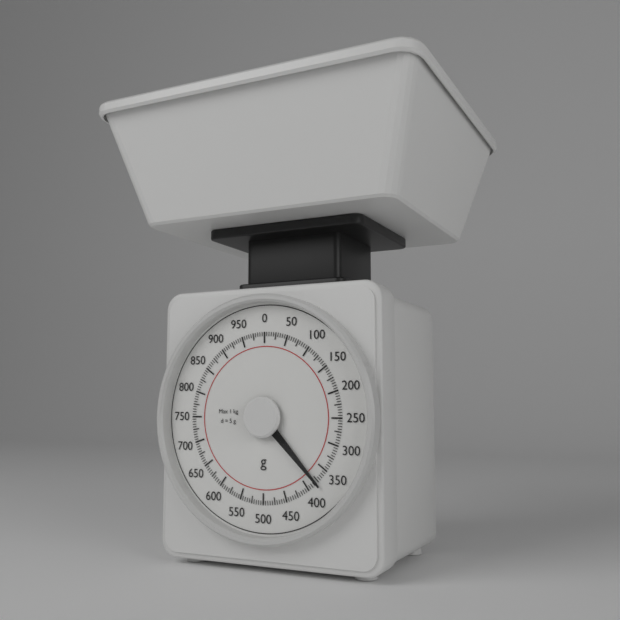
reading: 380 g
